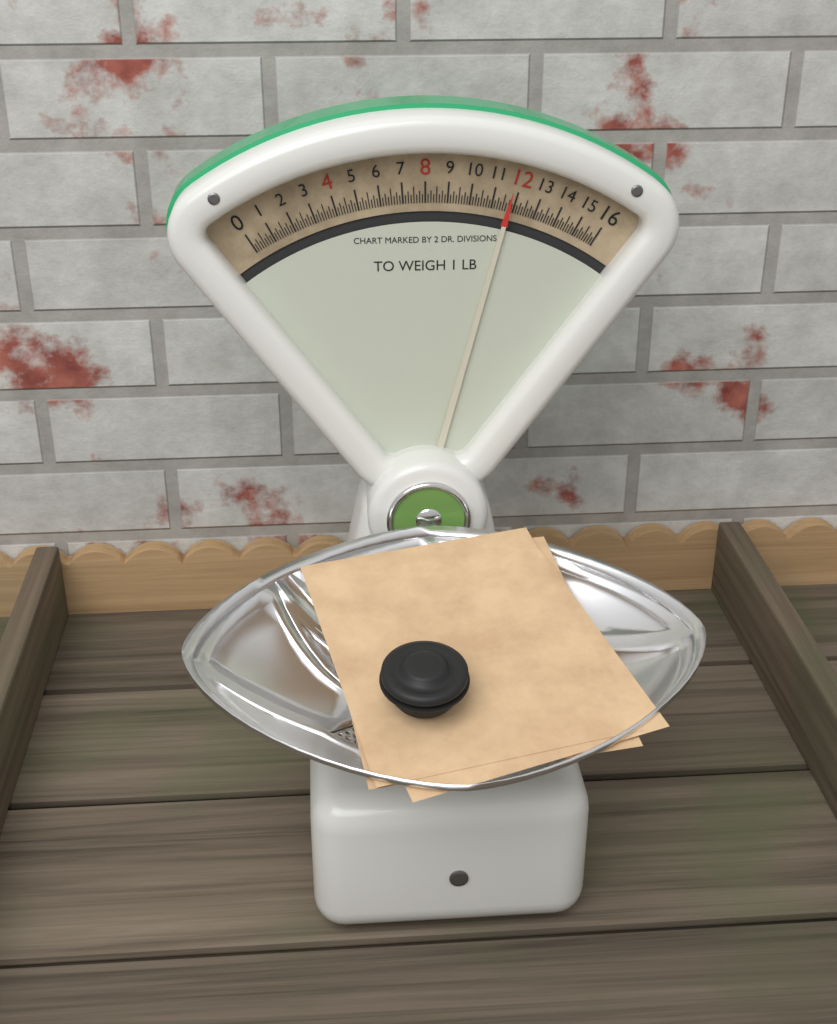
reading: 11.750 oz
